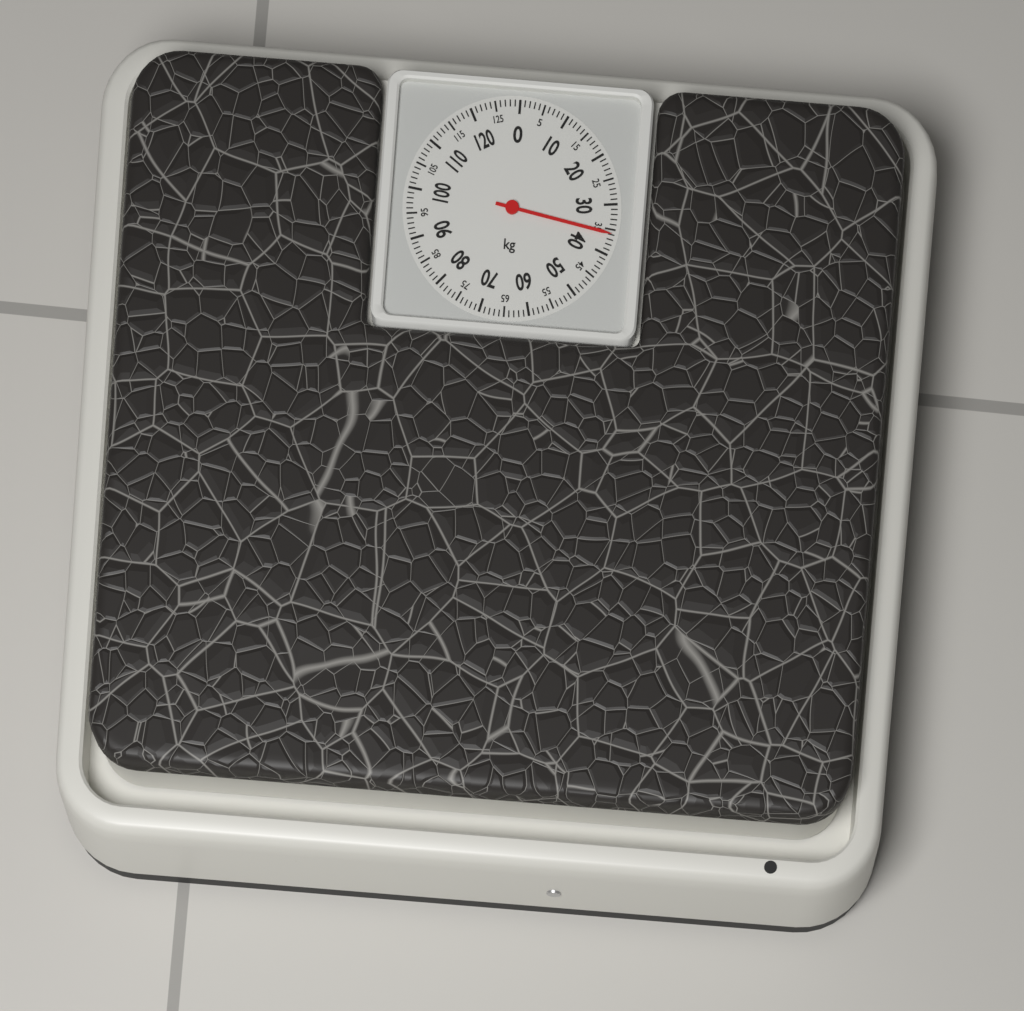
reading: 36 kg
